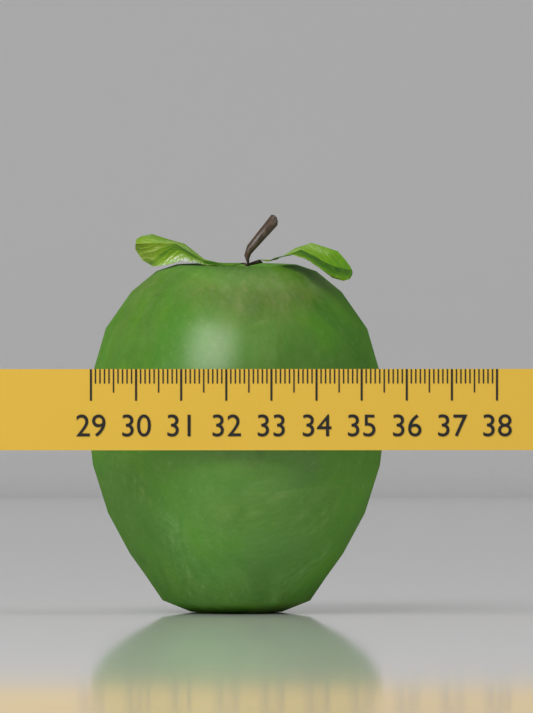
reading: 35.6 (no unit)
